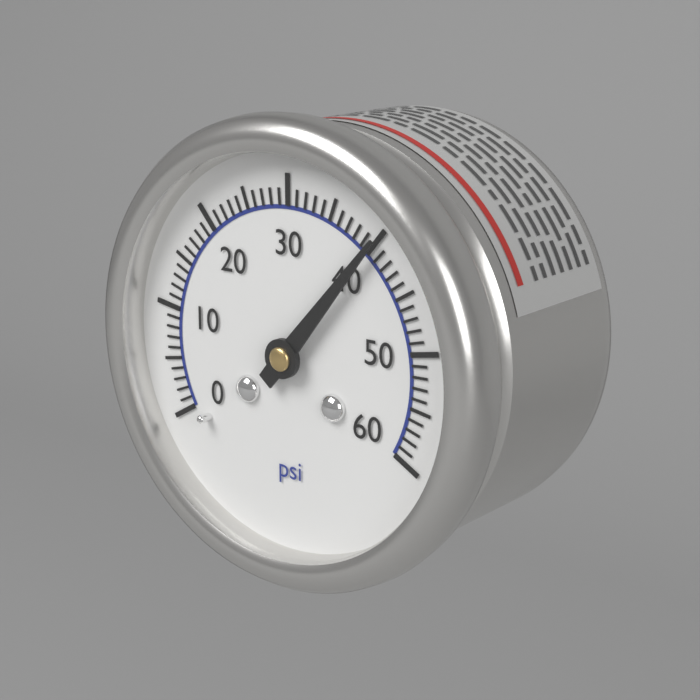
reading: 40 psi
